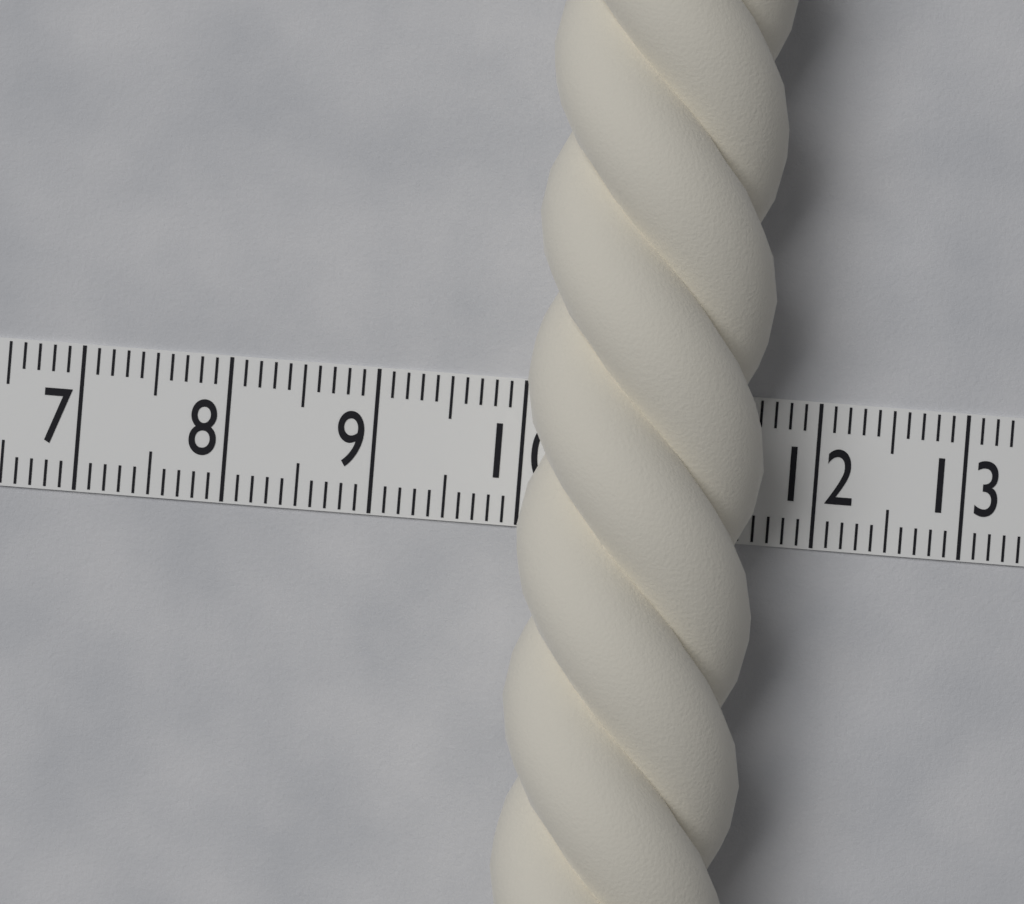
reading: 11.6 (no unit)
